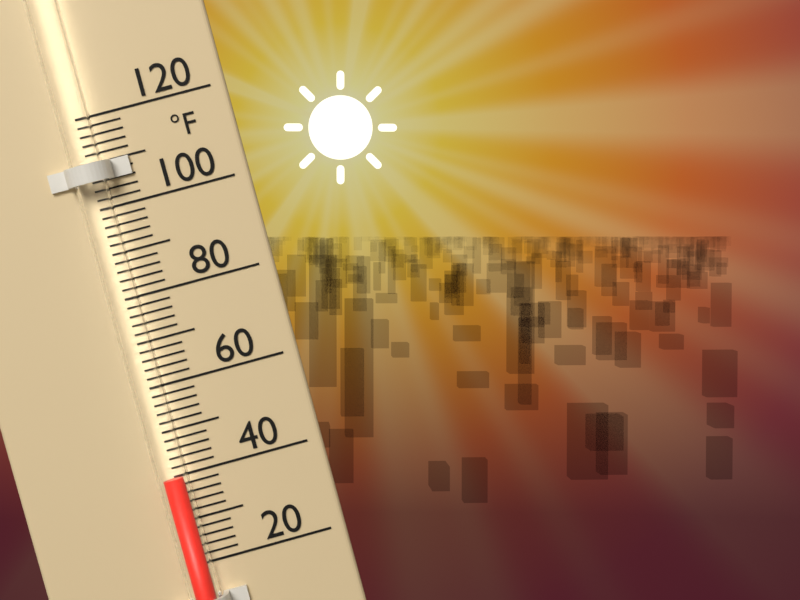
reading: 40 °F
